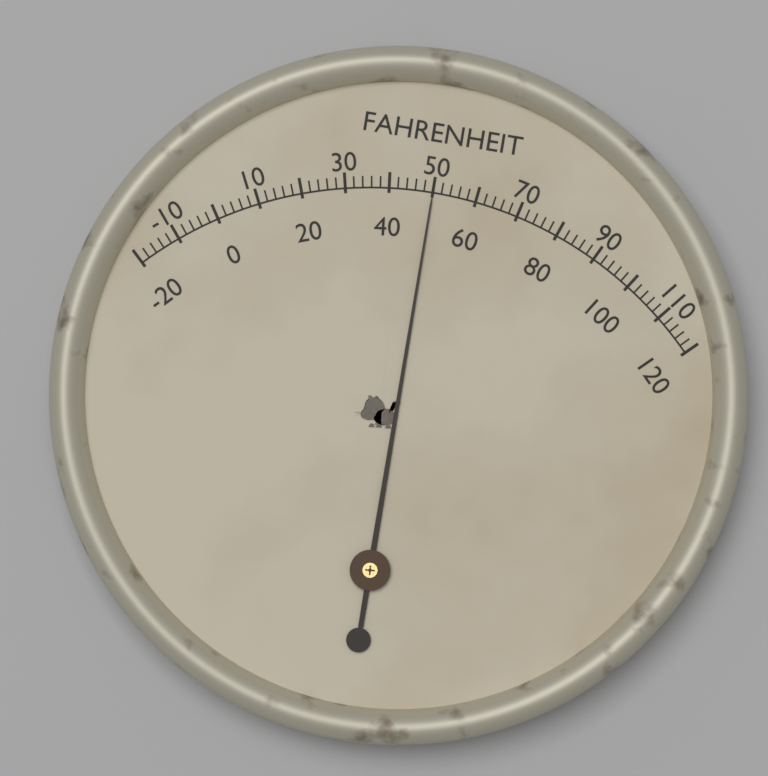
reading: 50 °F
